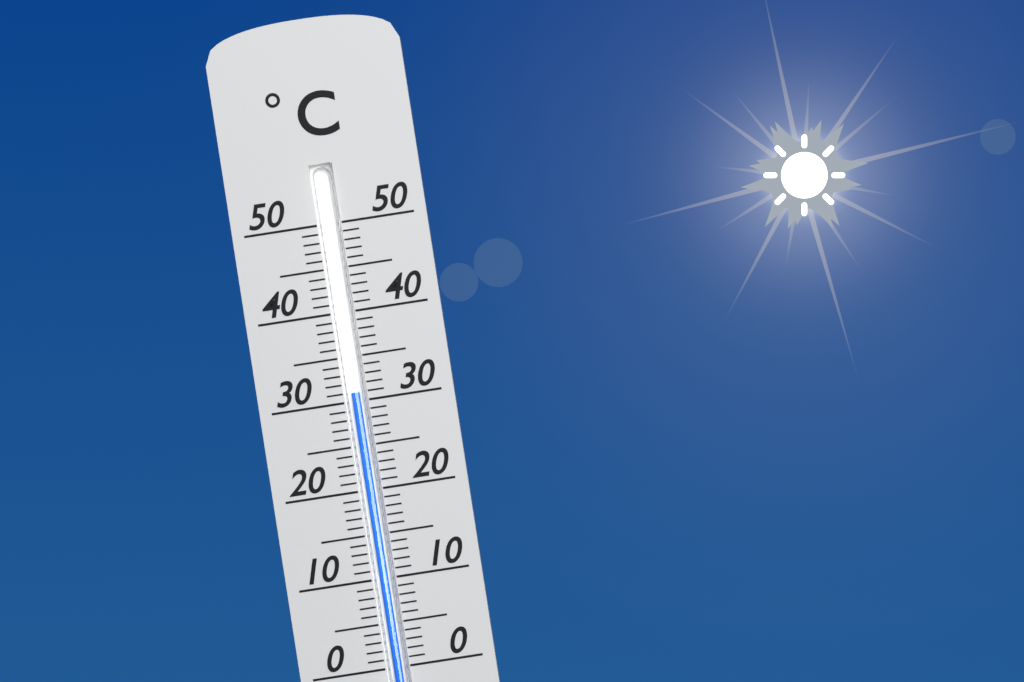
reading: 31 °C
